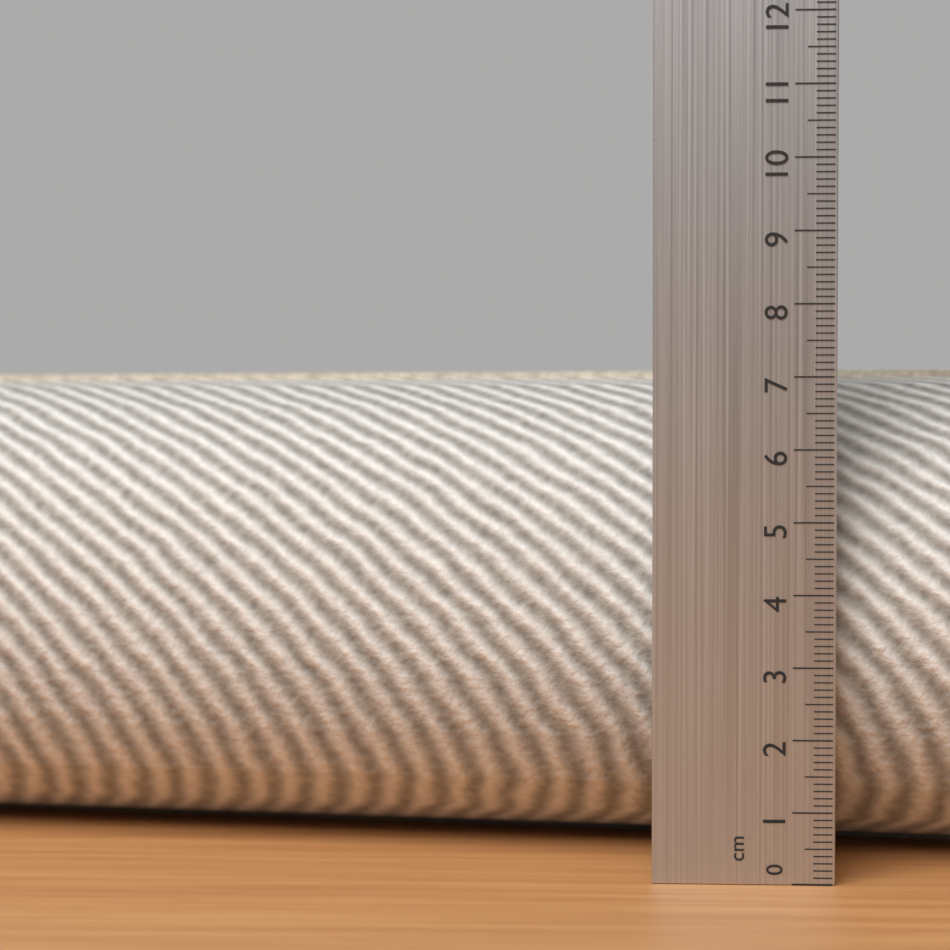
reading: 7.2 cm
